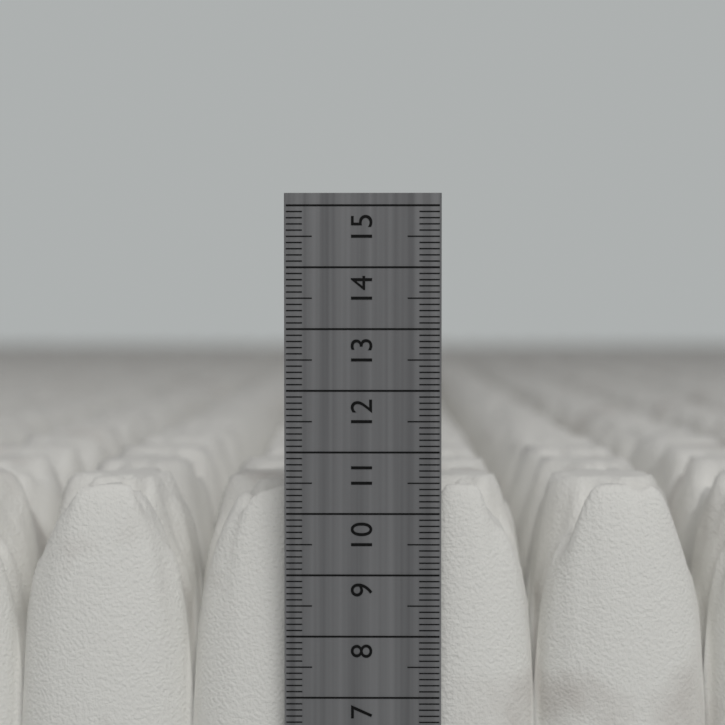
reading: 10.4 cm
